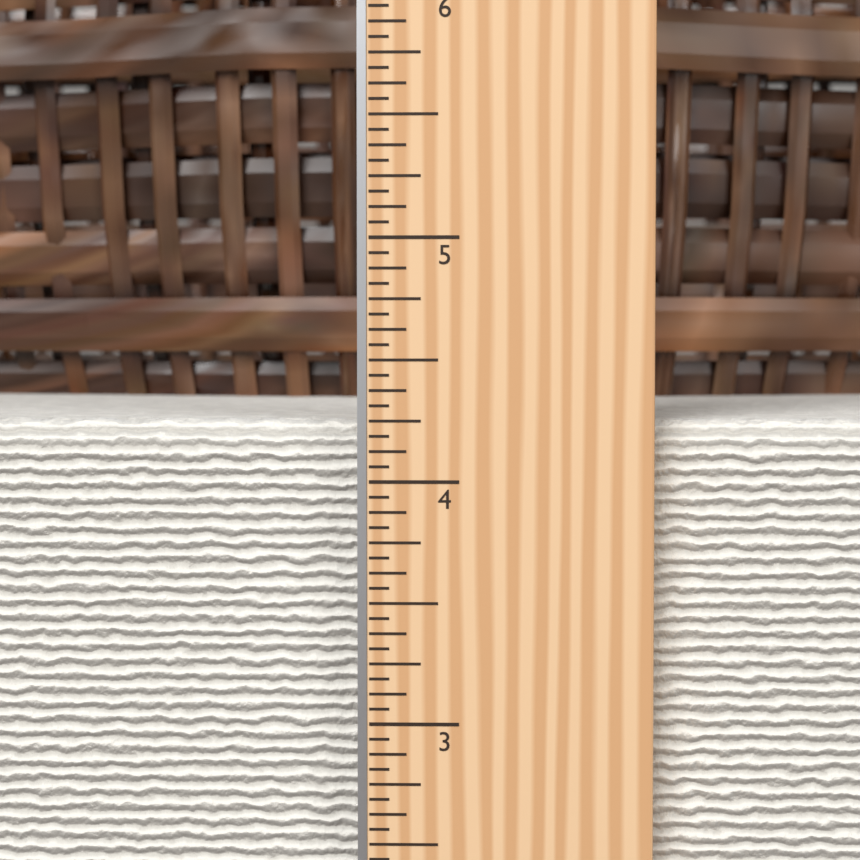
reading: 4.2500 in
